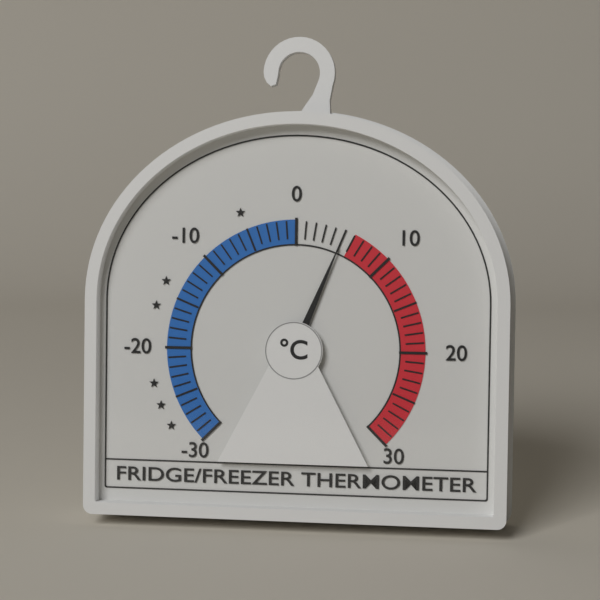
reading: 5 °C
